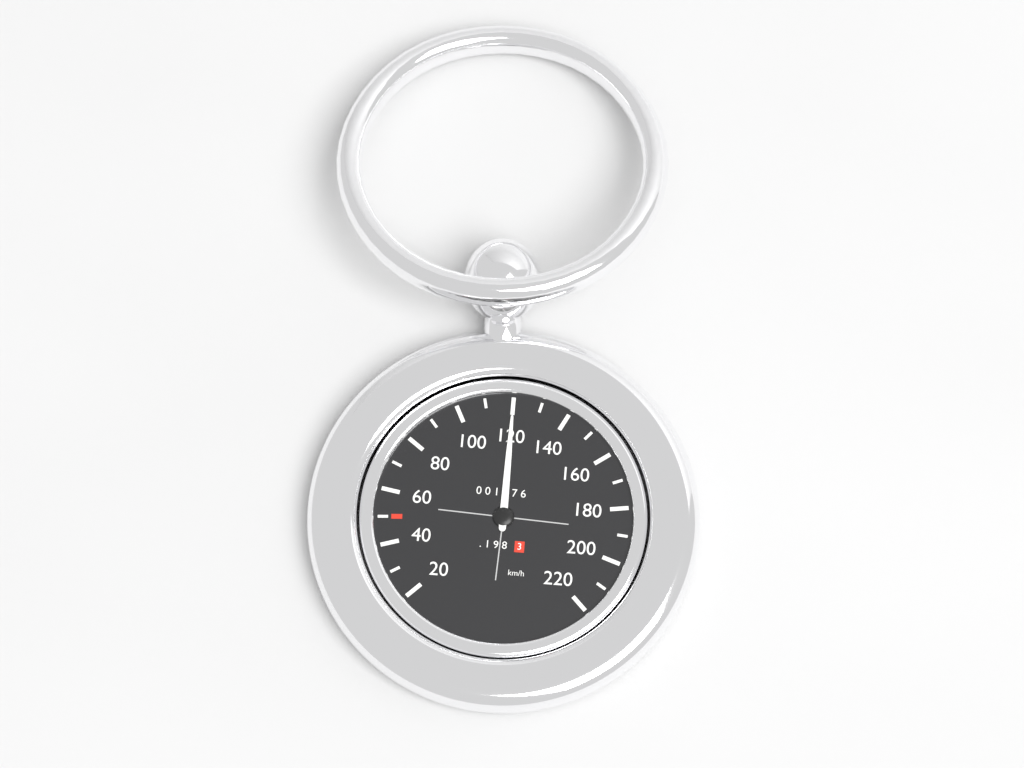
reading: 120 km/h
